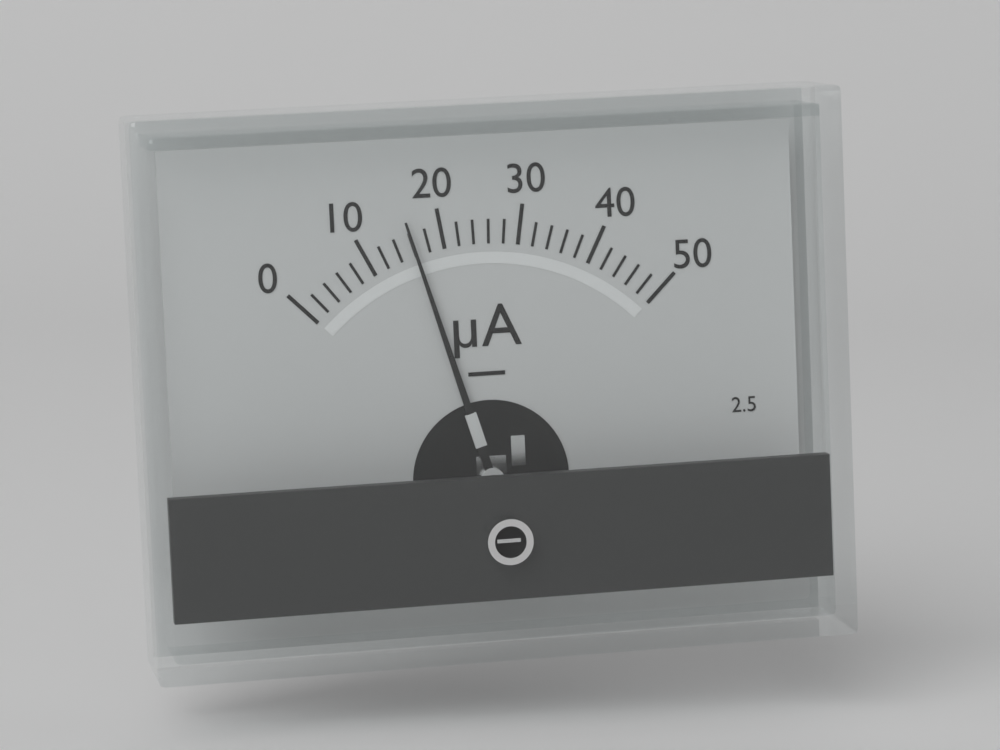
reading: 16 µA
